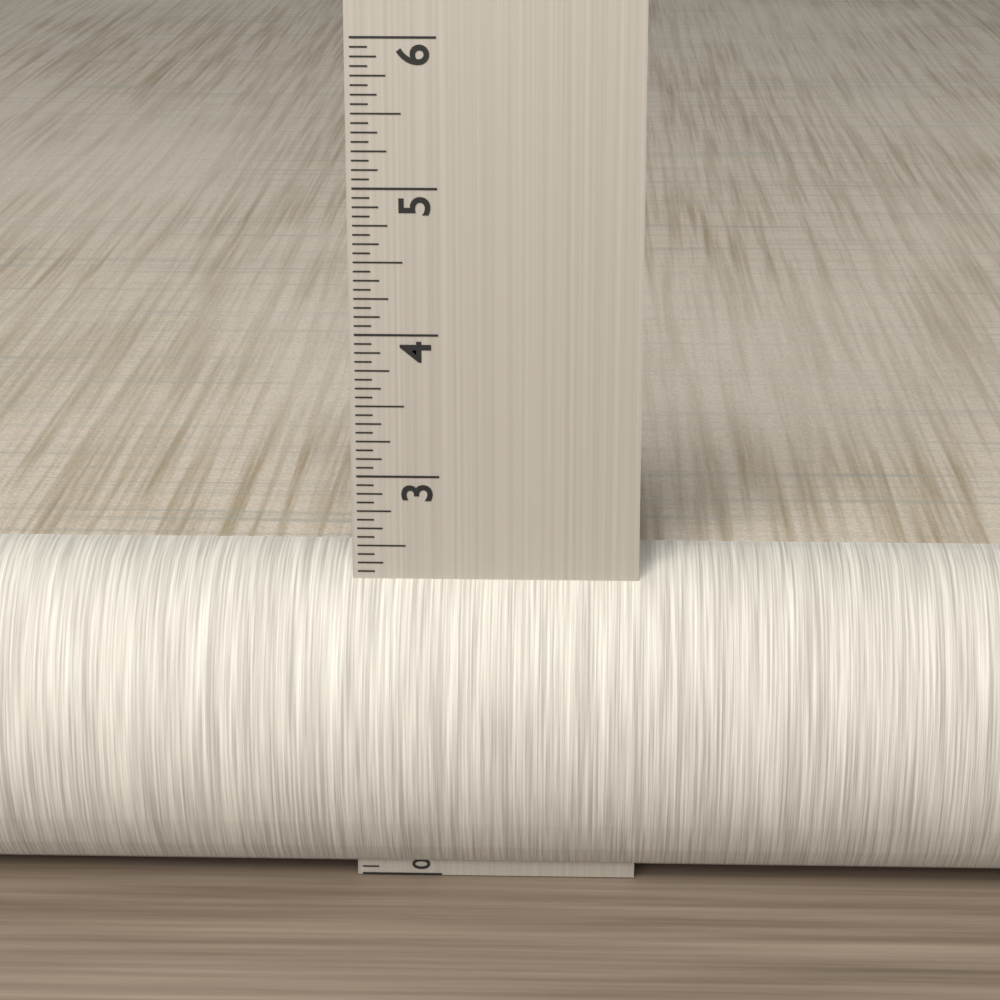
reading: 2.3750 in
